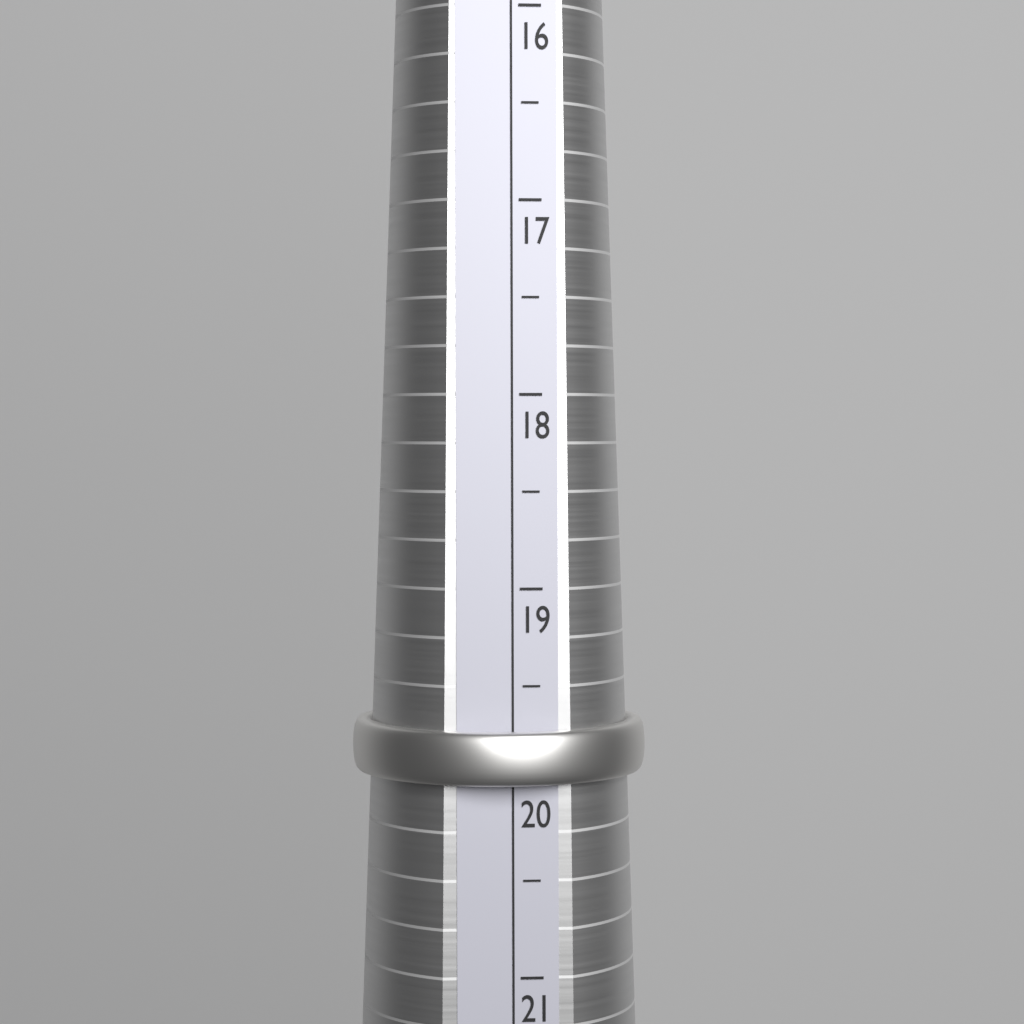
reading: 20.0 (no unit)
